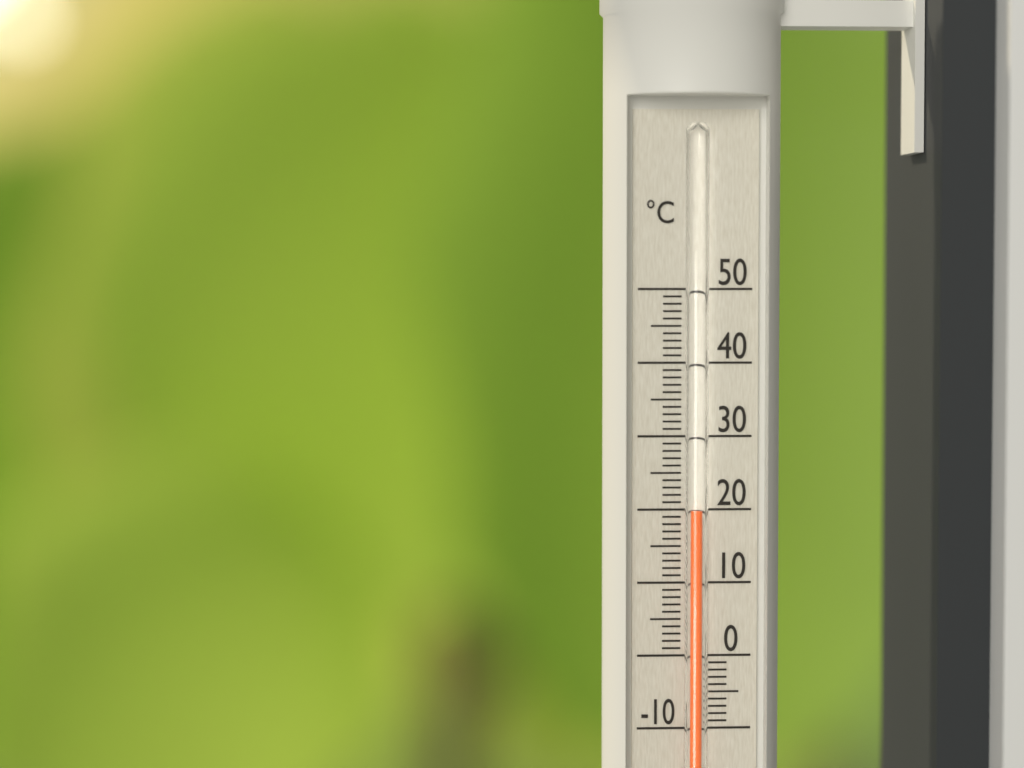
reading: 20 °C
